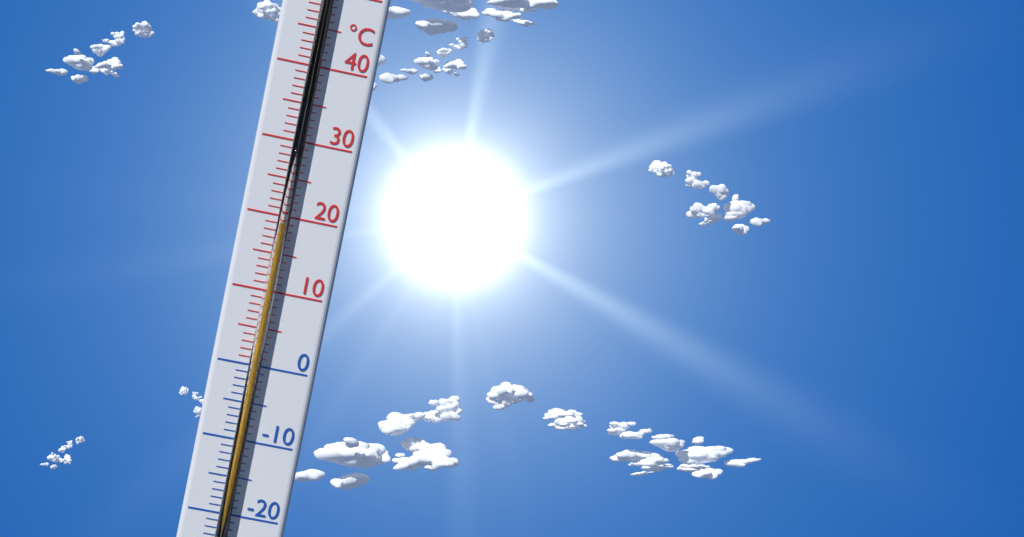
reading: 19 °C
